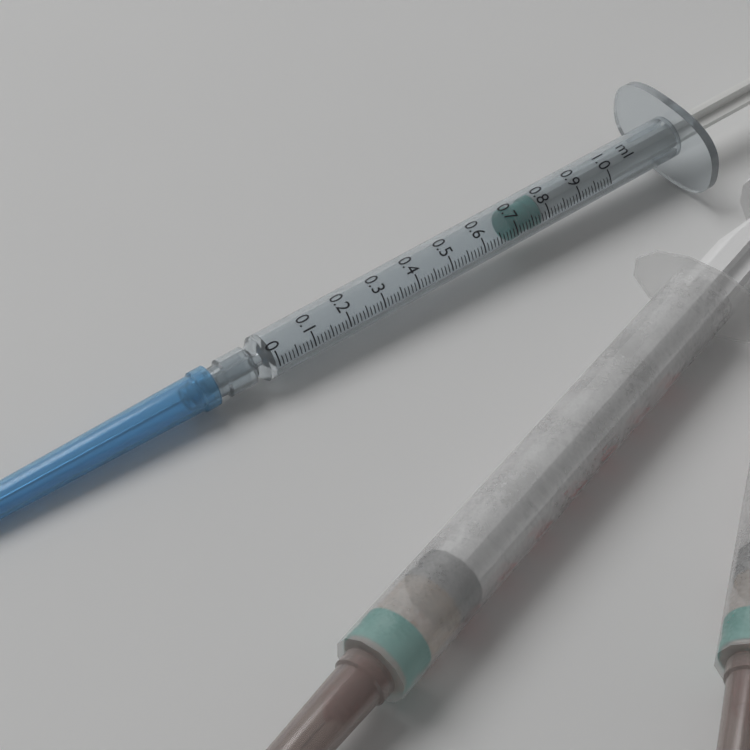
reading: 0.69 ml
